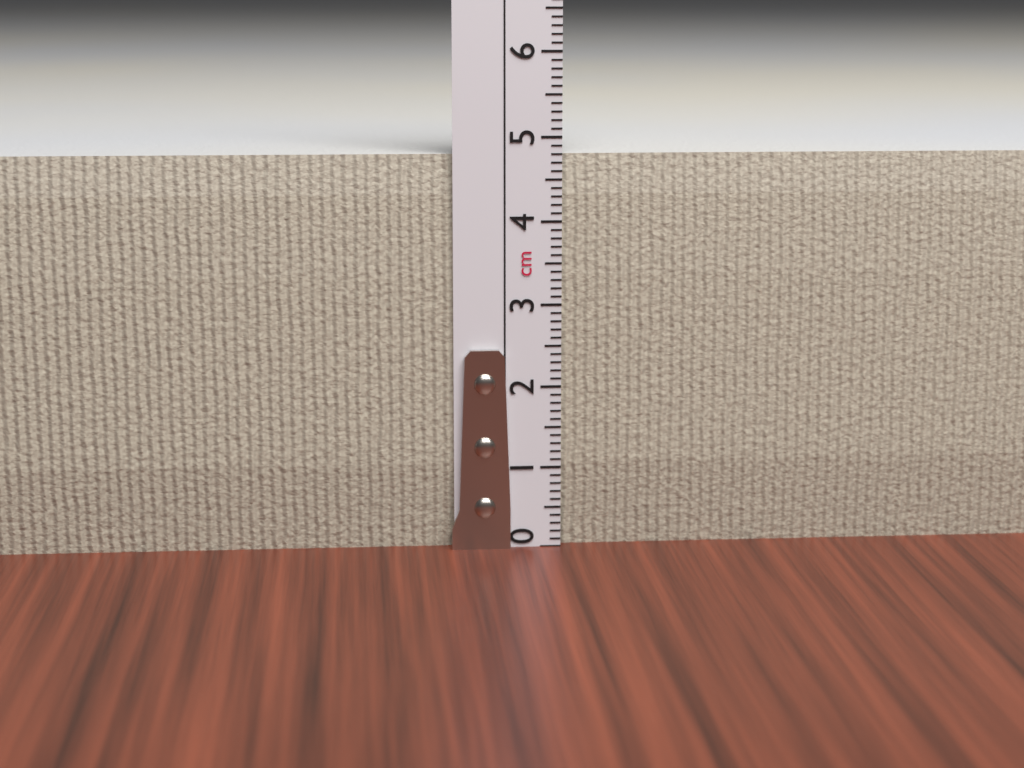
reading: 4.8 cm
